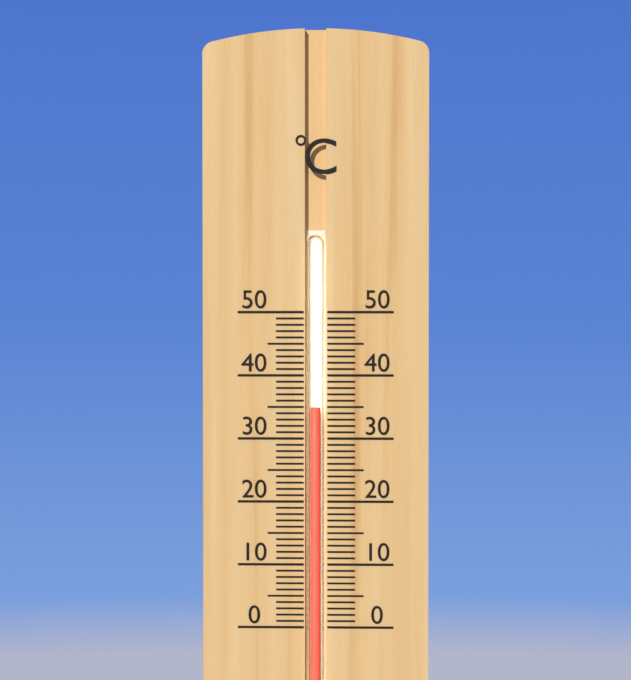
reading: 35 °C
